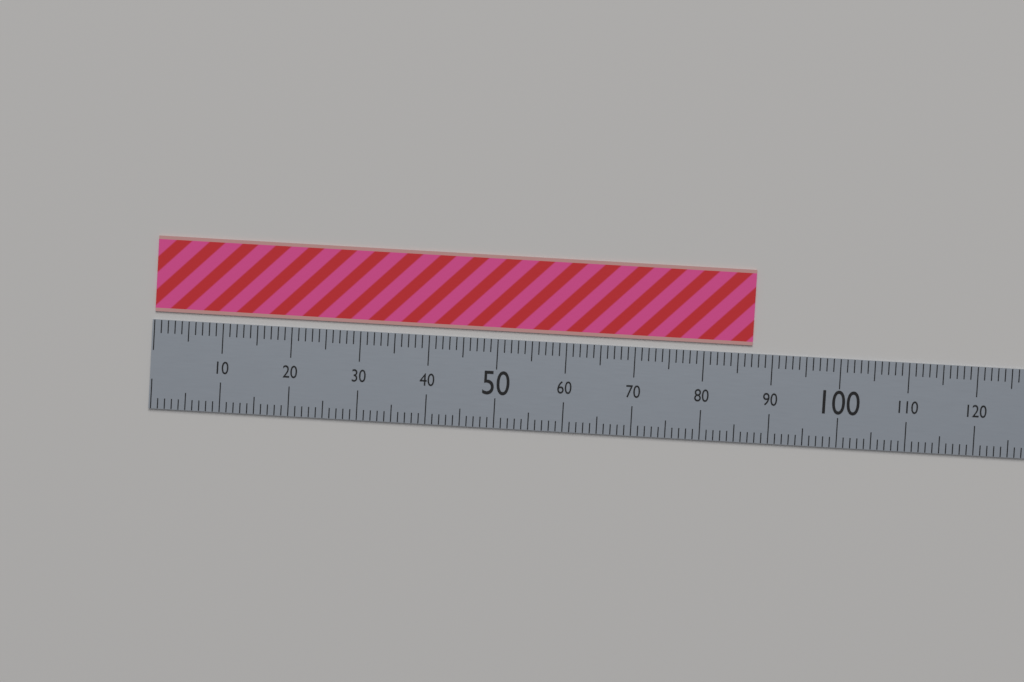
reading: 87 (no unit)
